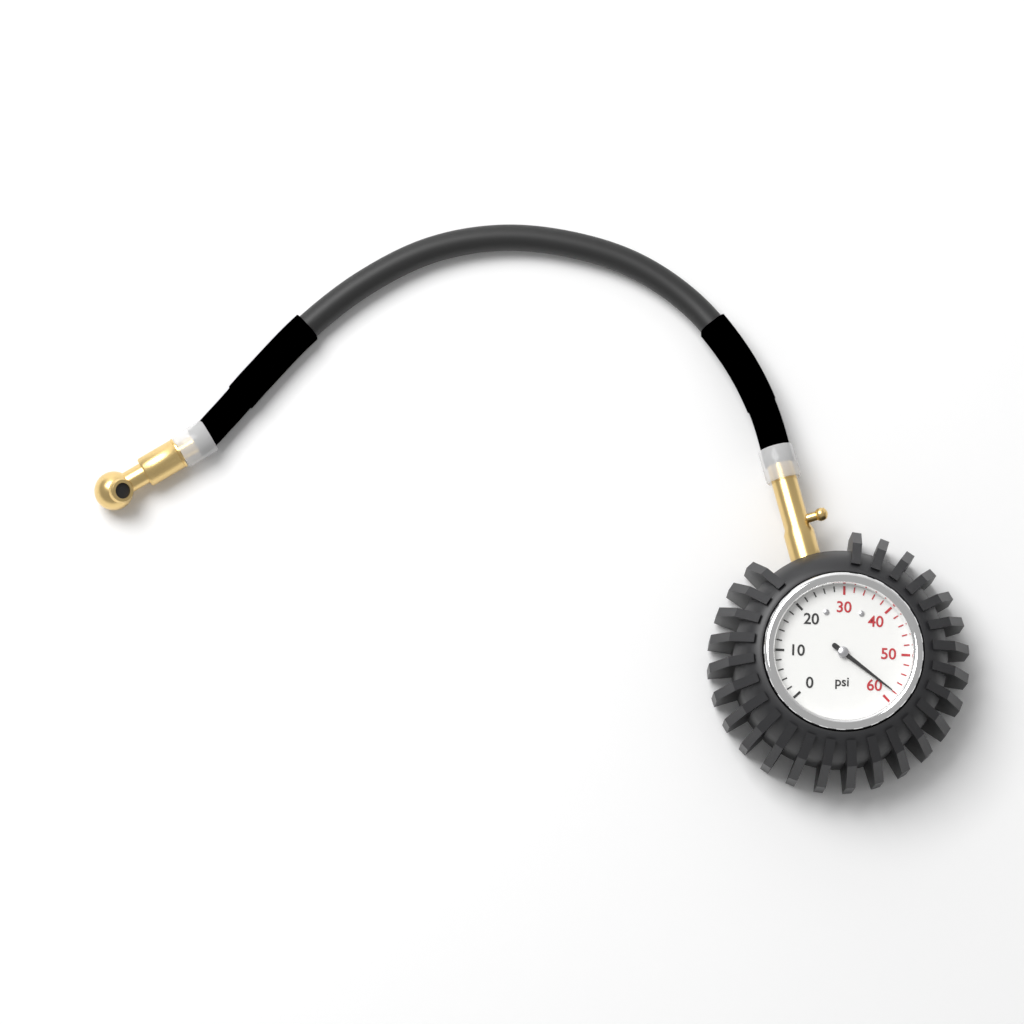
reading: 58 psi
